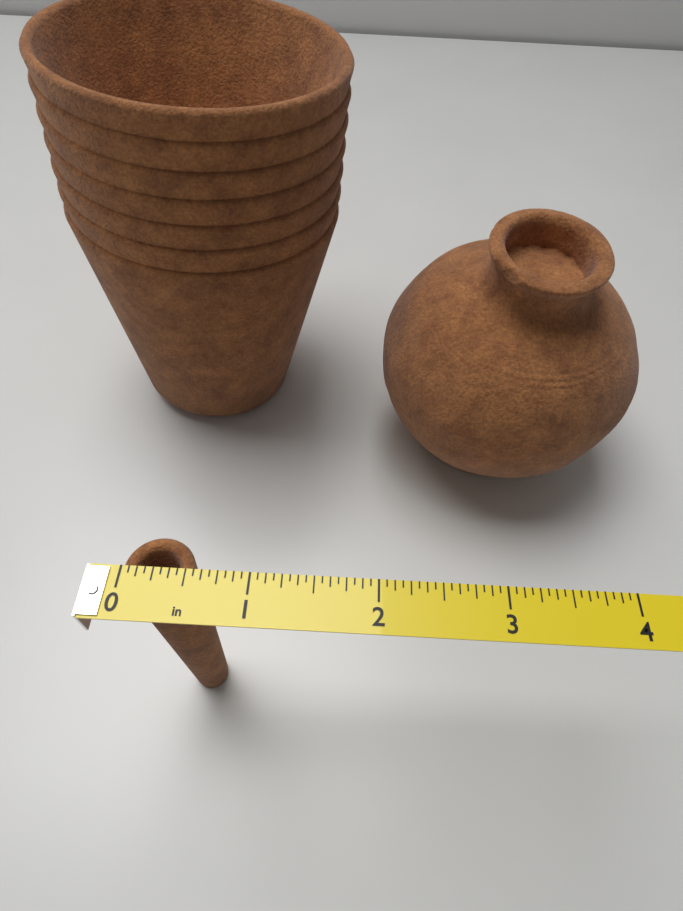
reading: 0.5625 in
